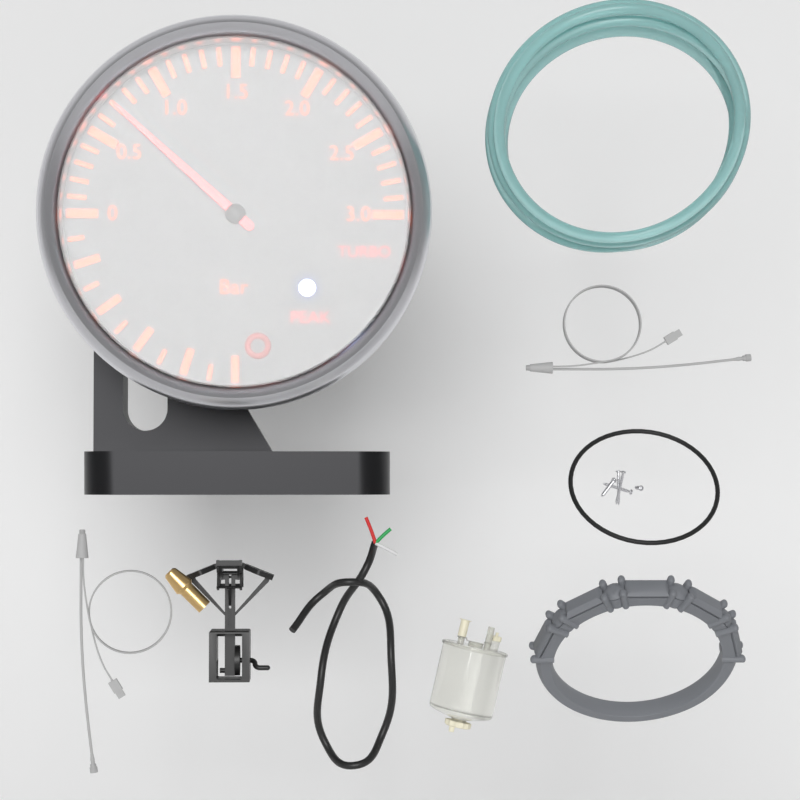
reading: 0.7 bar
